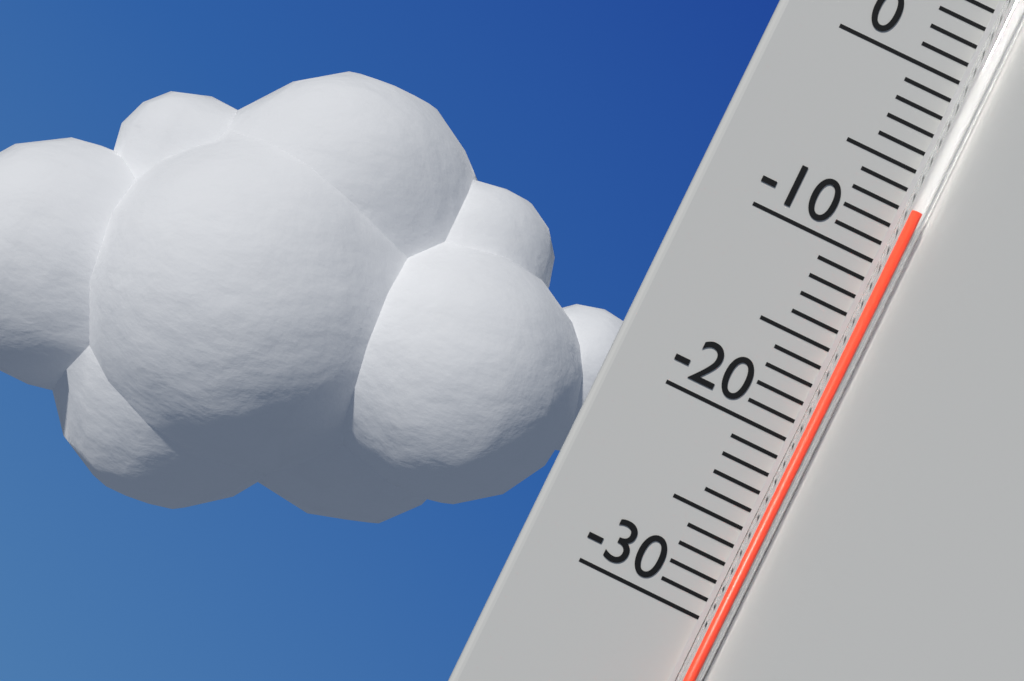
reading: -7 °C
